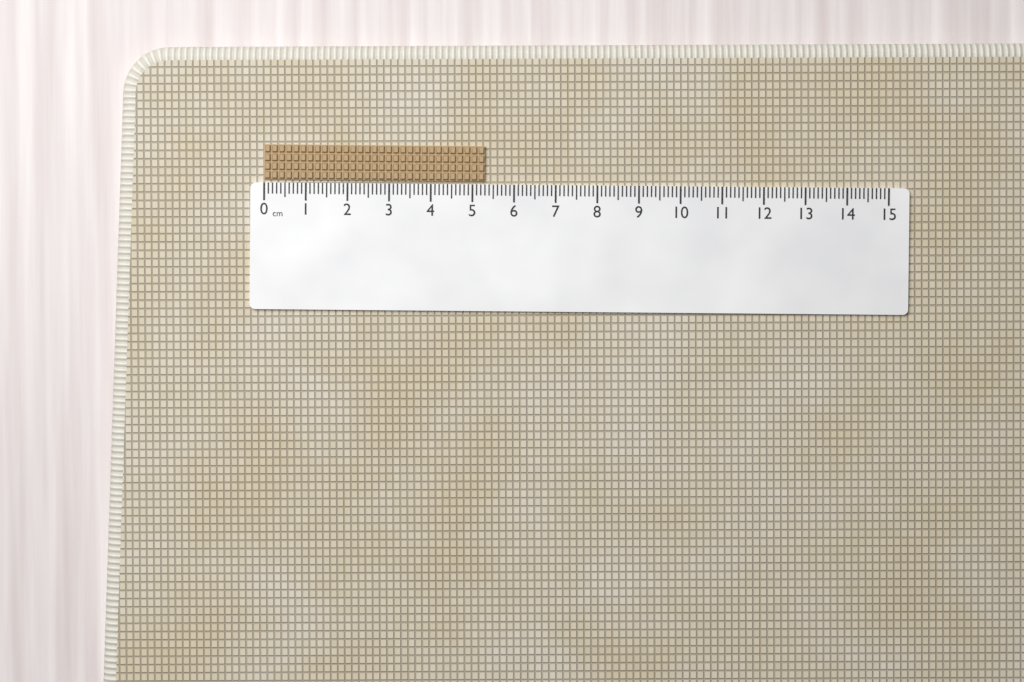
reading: 5.3 cm
